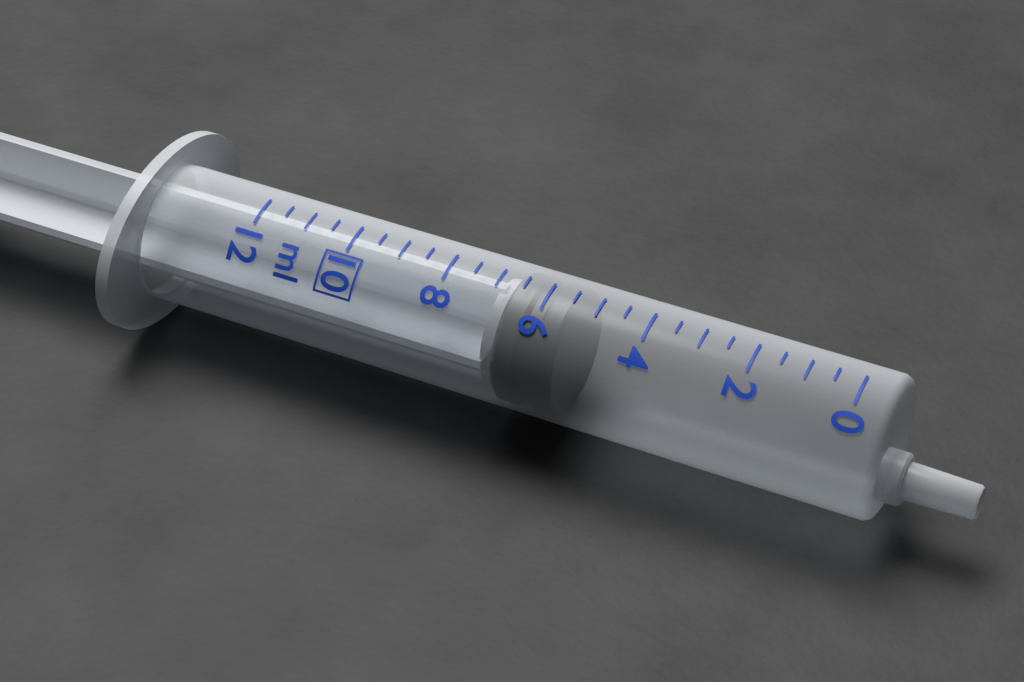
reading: 5.5 ml
